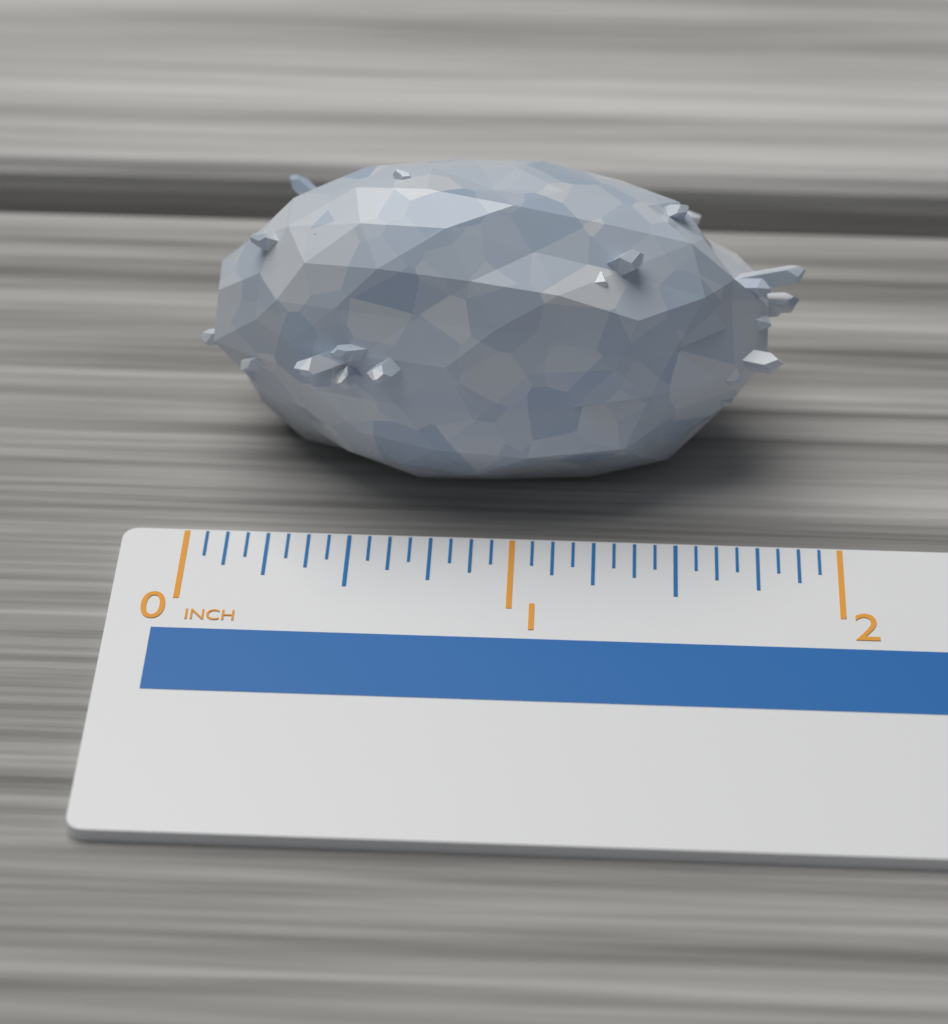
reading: 1.8750 inch
